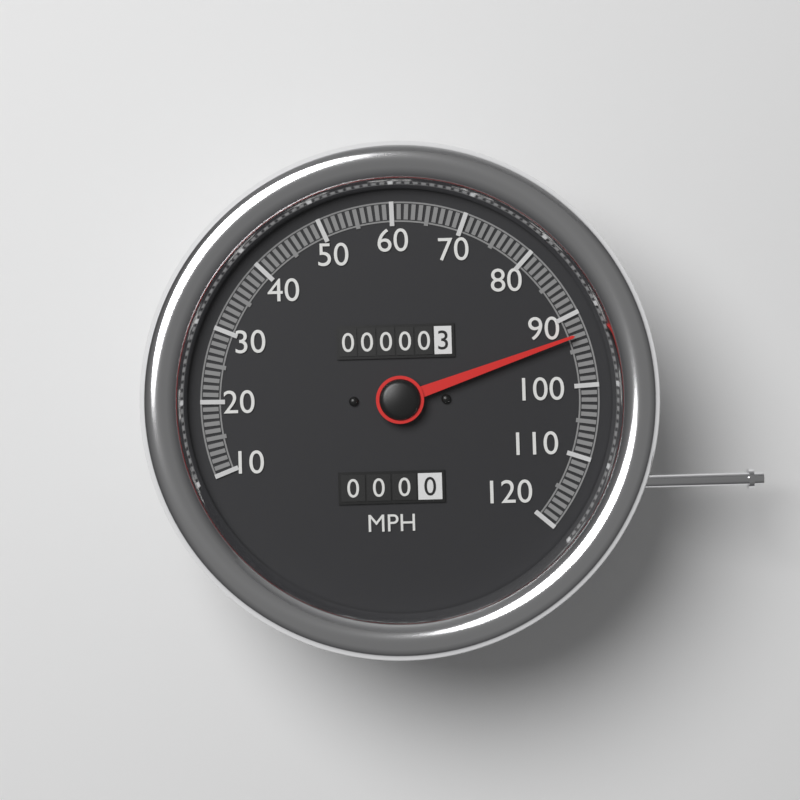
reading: 93 MPH
